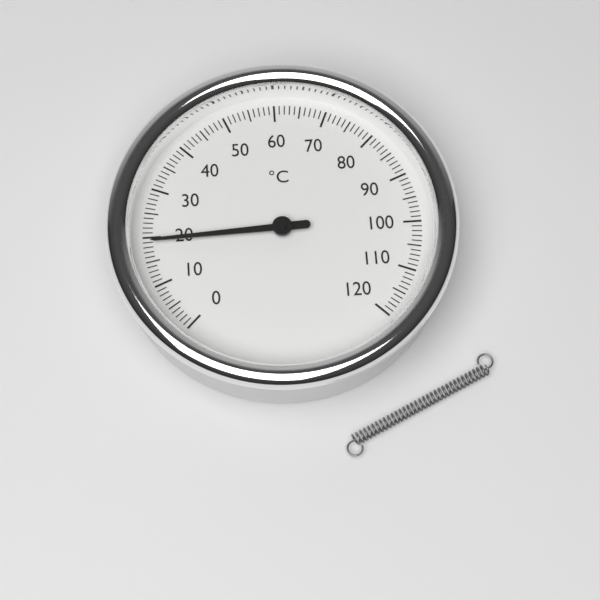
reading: 19 °C
